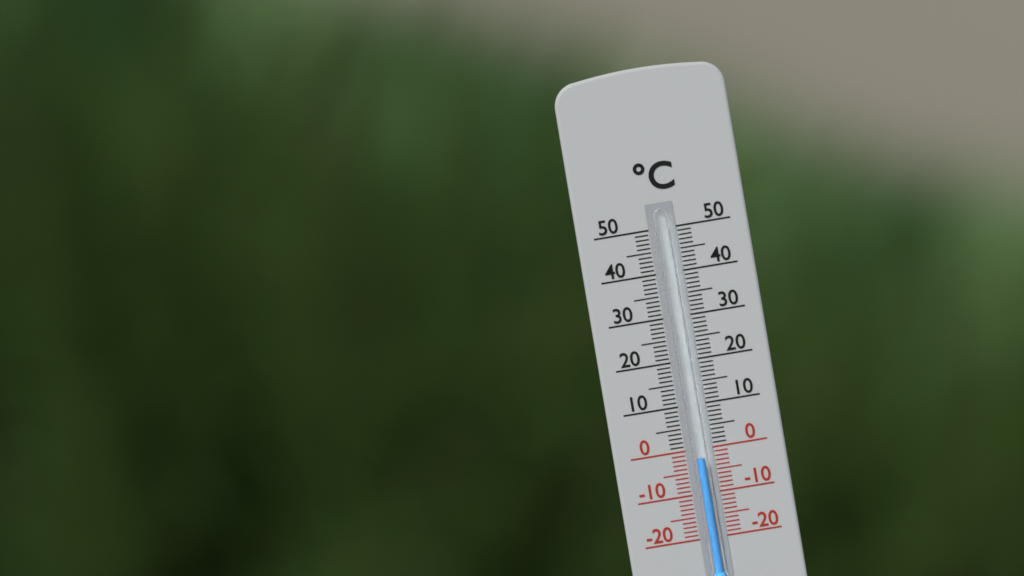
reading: -2 °C
